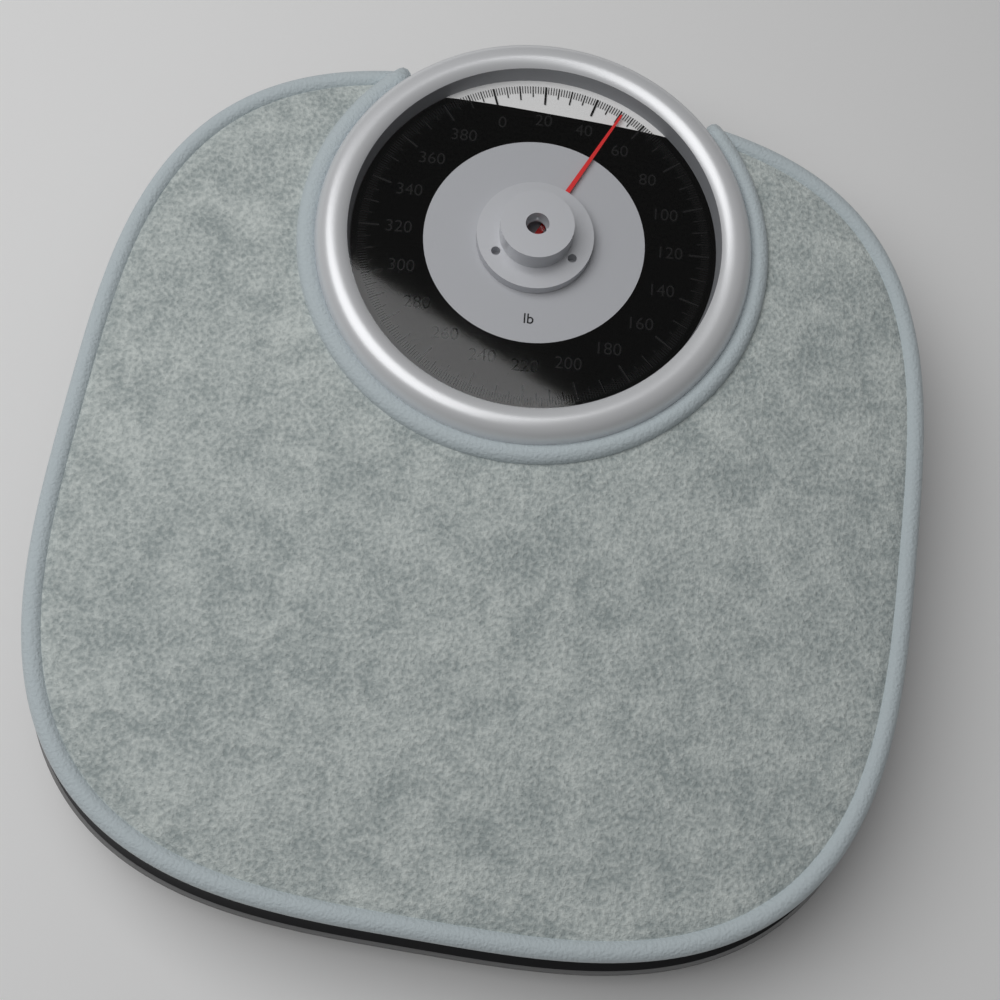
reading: 51 lb
